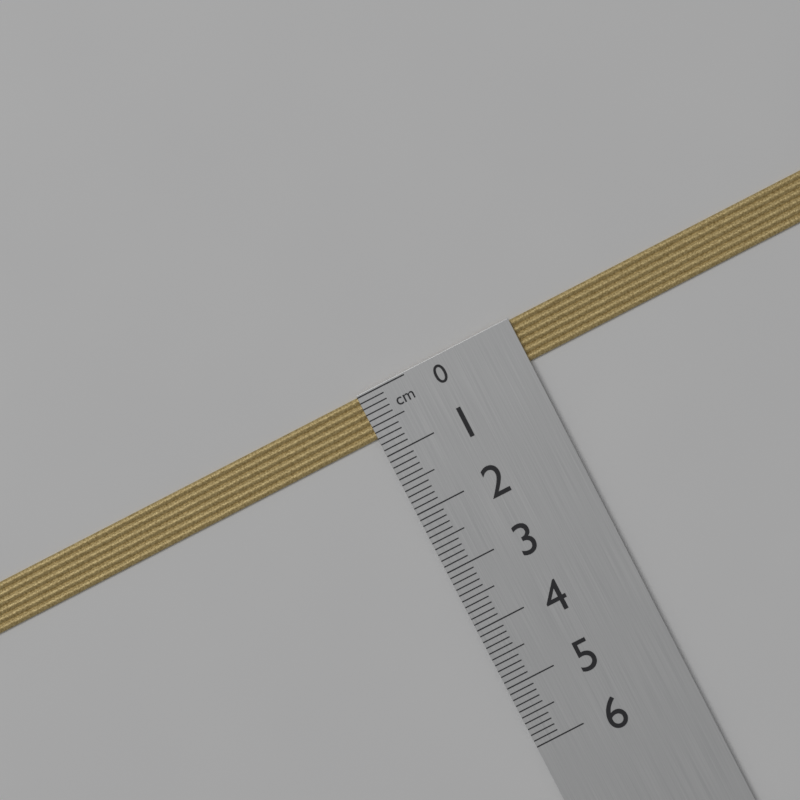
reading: 0.7 cm
